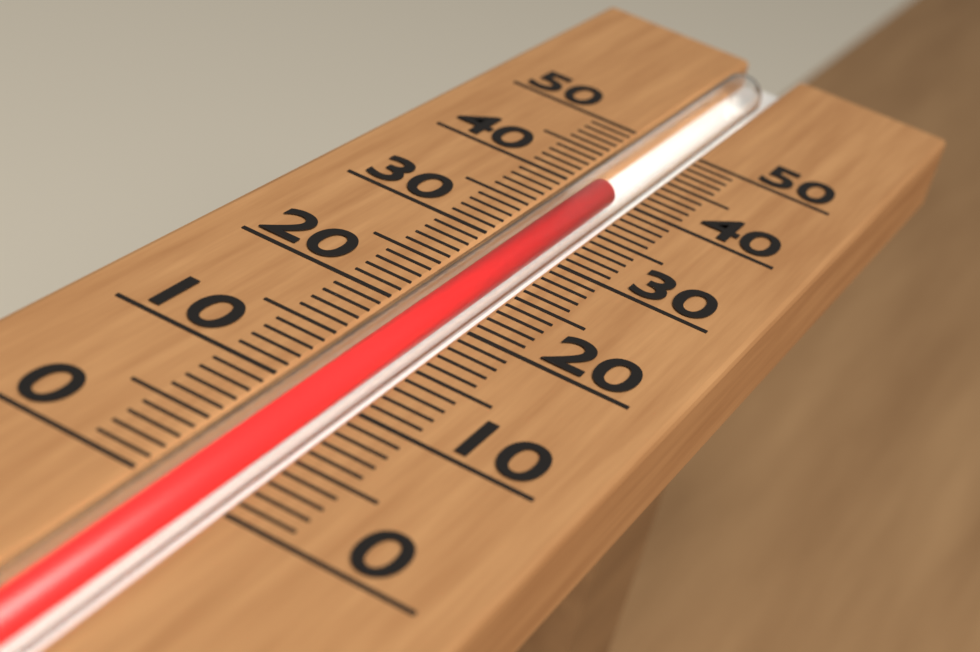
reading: 40 (no unit)
